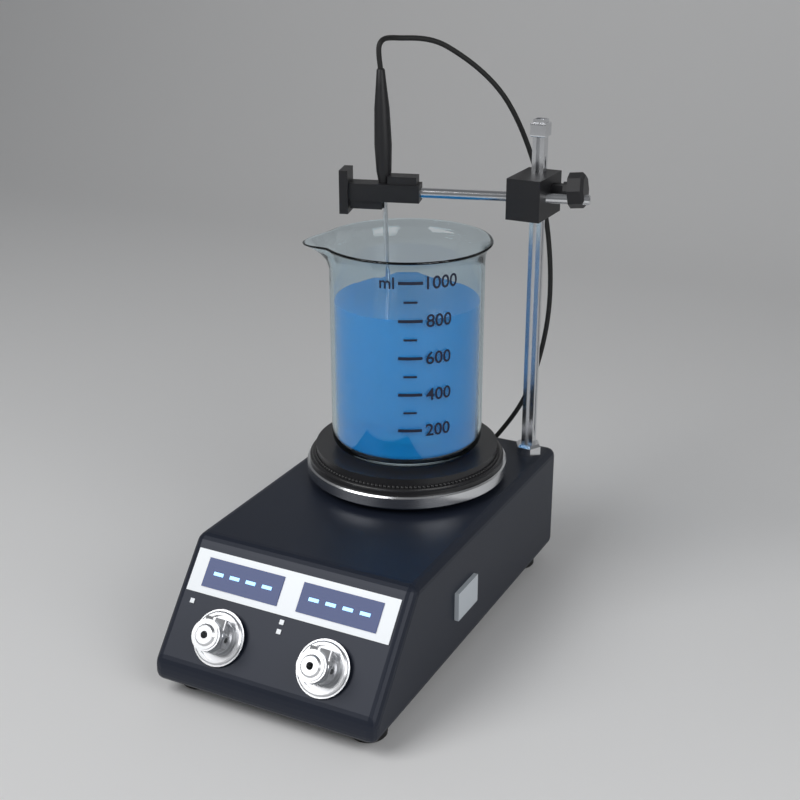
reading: 800 ml
